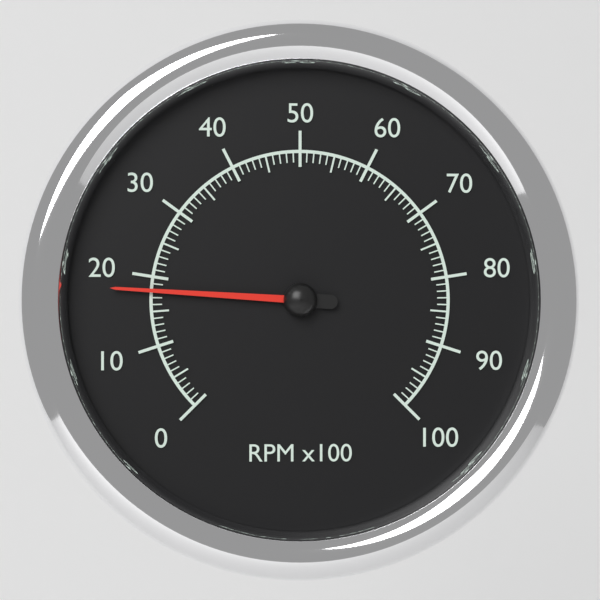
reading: 18 RPM x100
